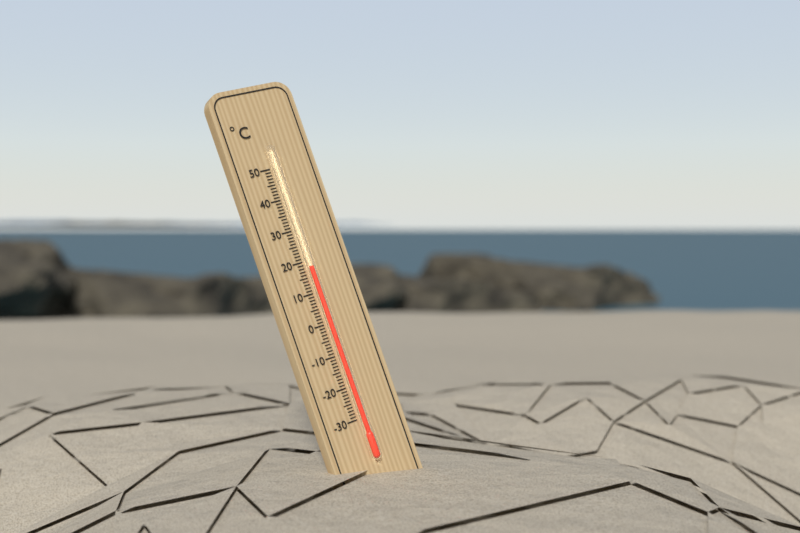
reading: 18 °C
